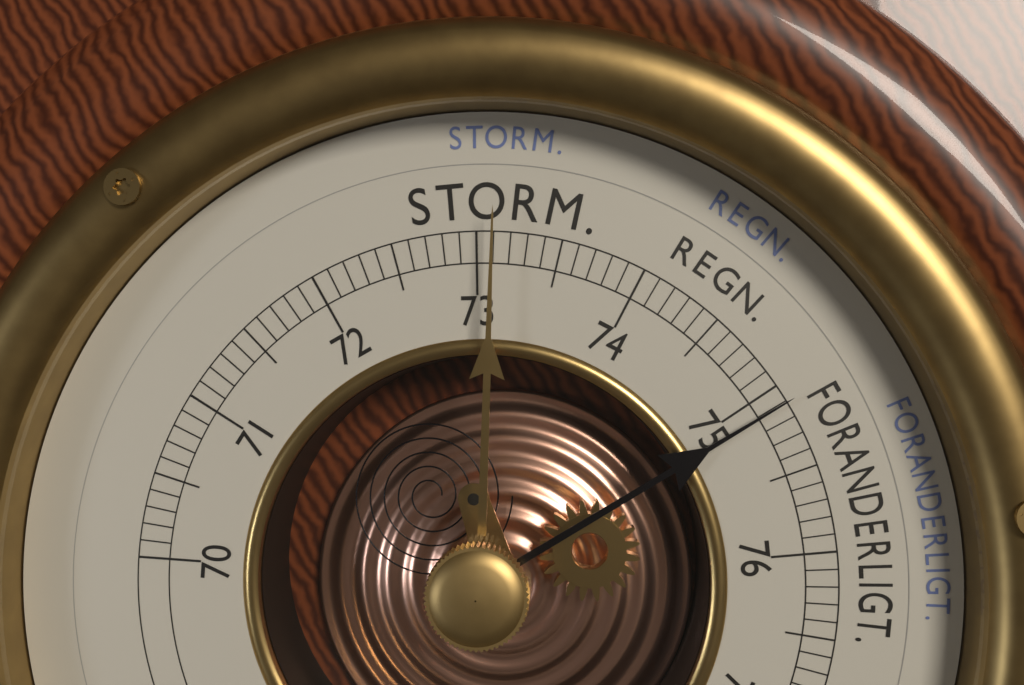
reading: 75.1 cm
